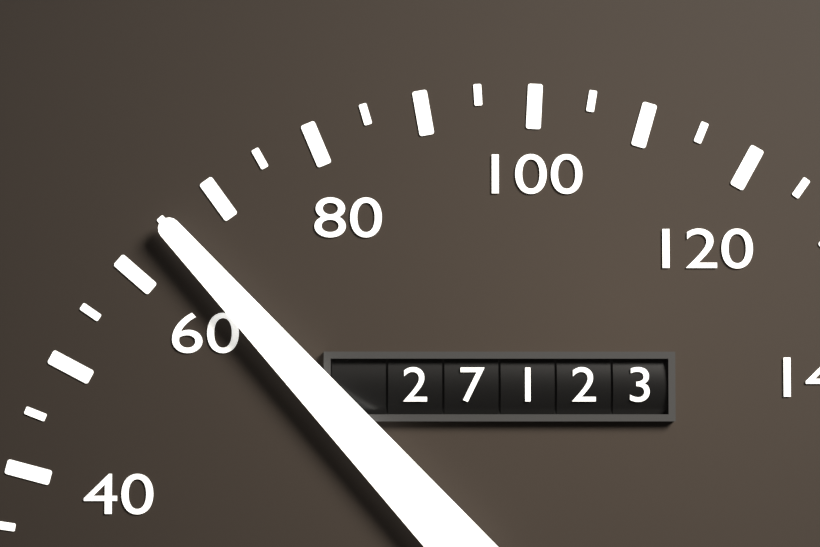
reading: 65 (no unit)
